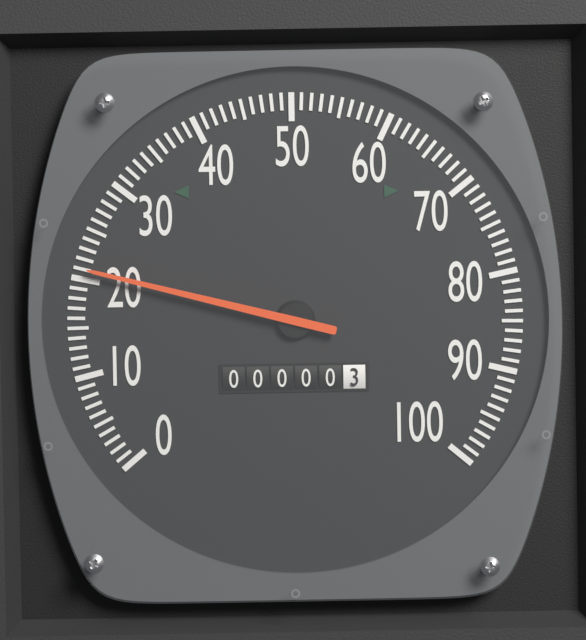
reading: 21 (no unit)
